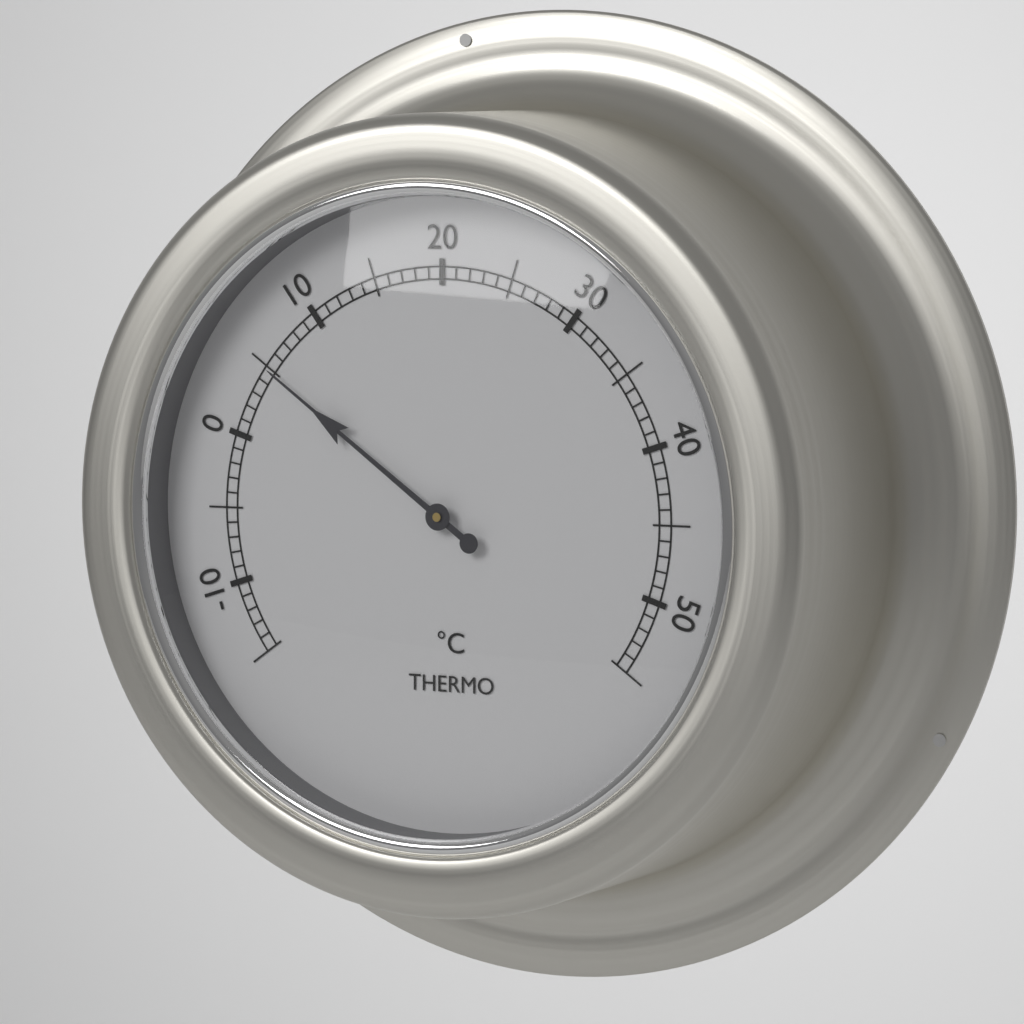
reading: 5 °C
